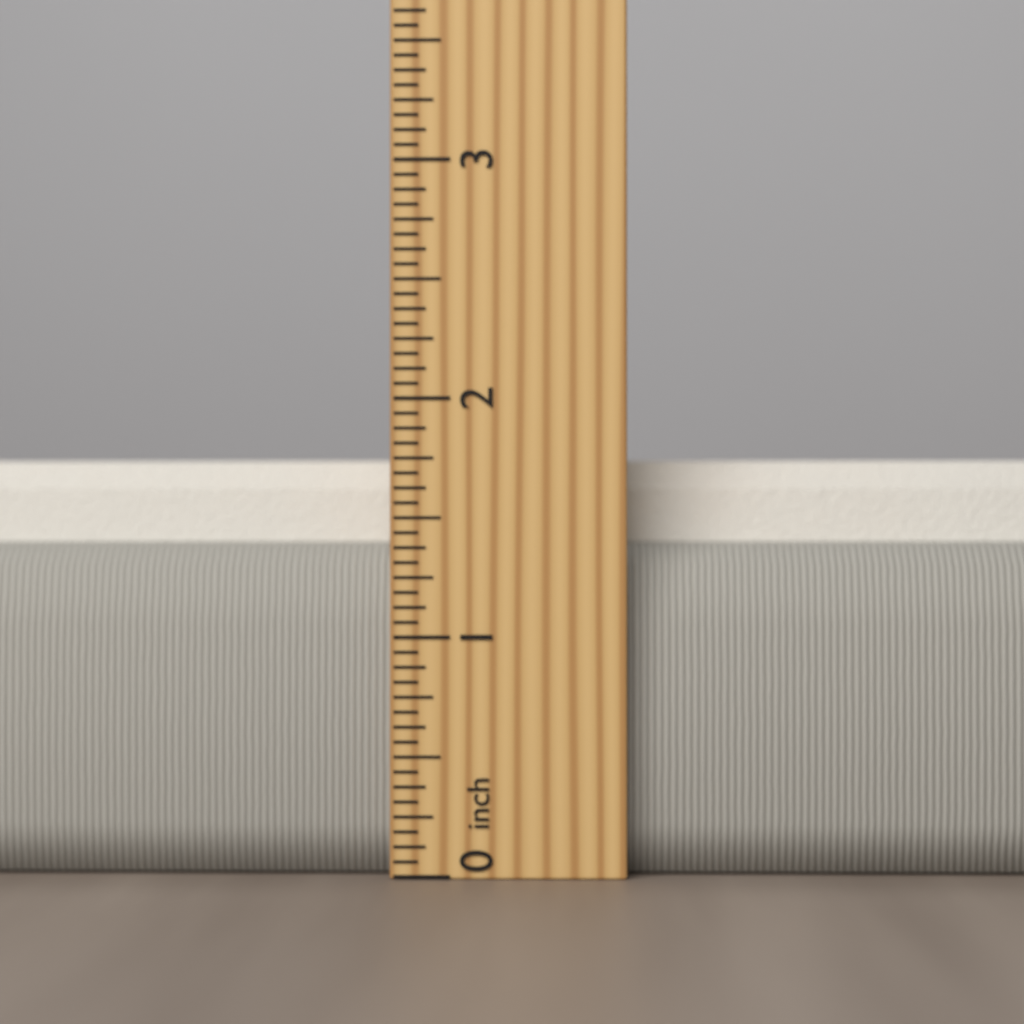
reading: 1.7500 inch
